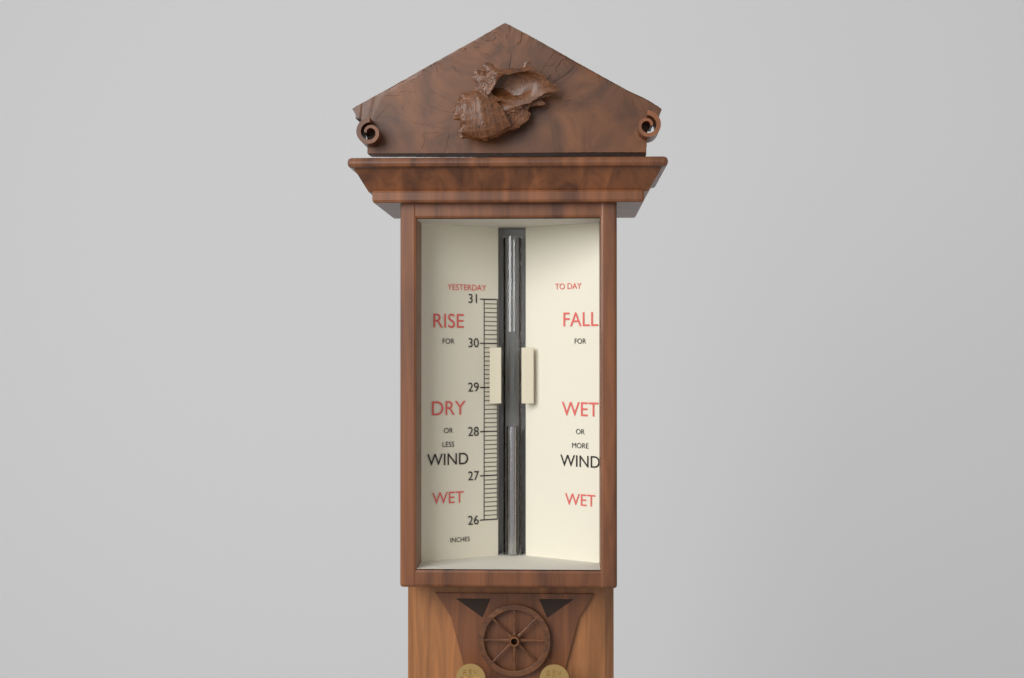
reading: 28.1 in
